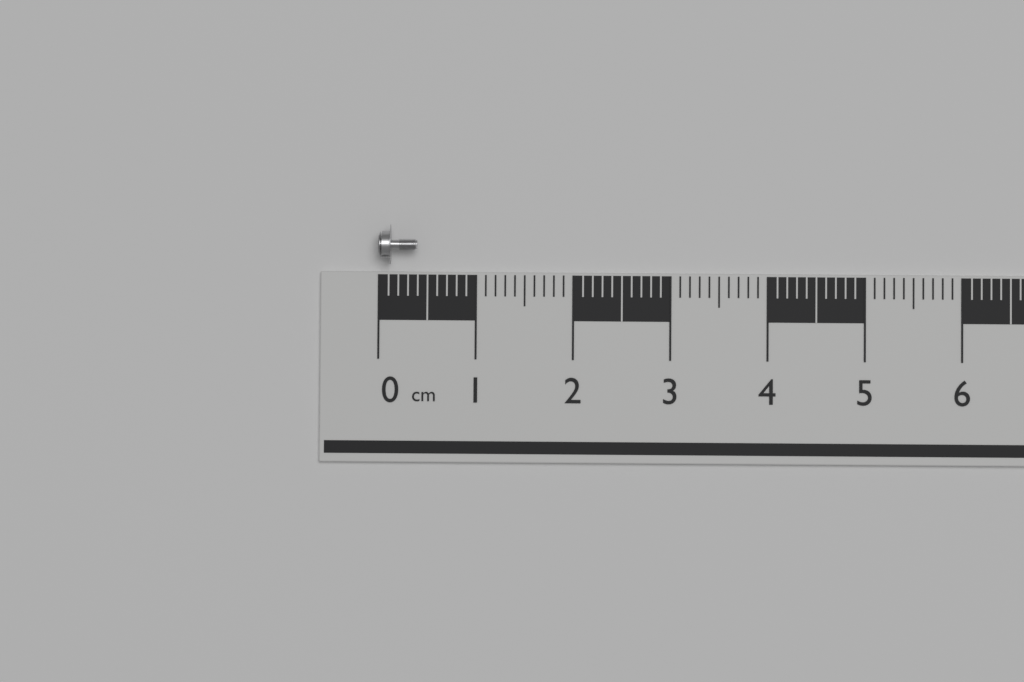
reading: 0.4 cm
